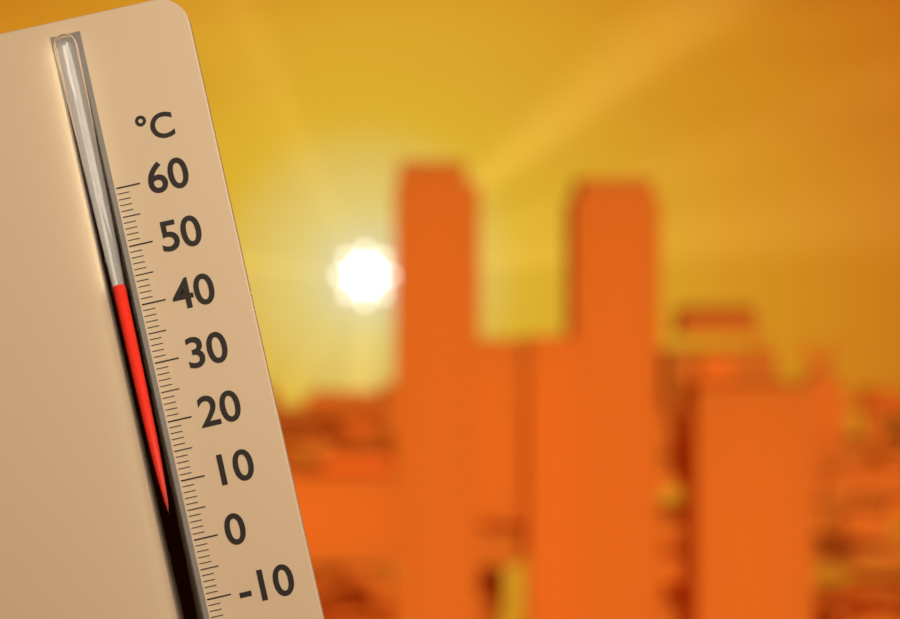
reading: 44 °C
